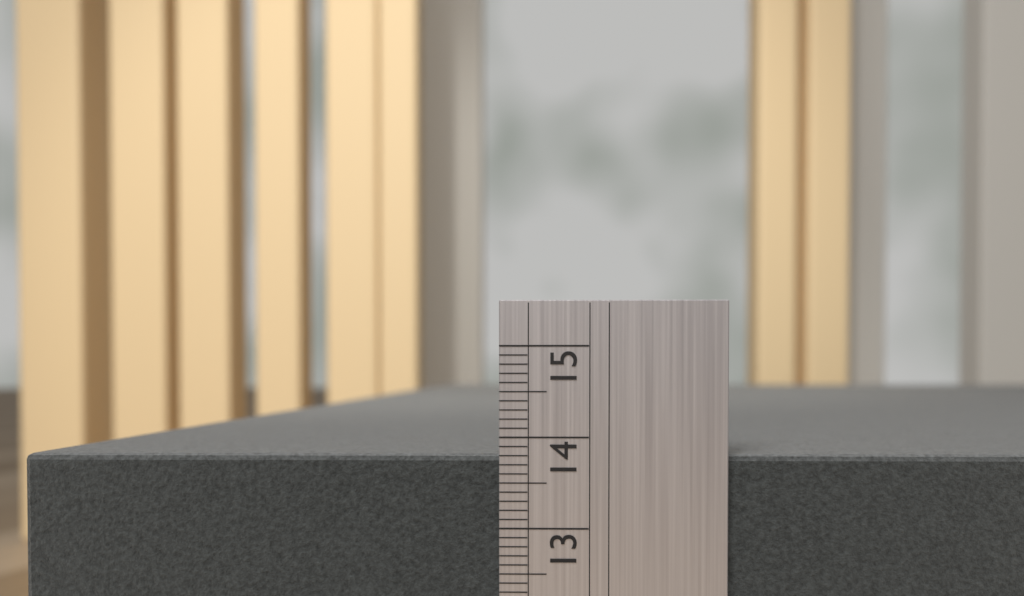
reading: 13.8 (no unit)
